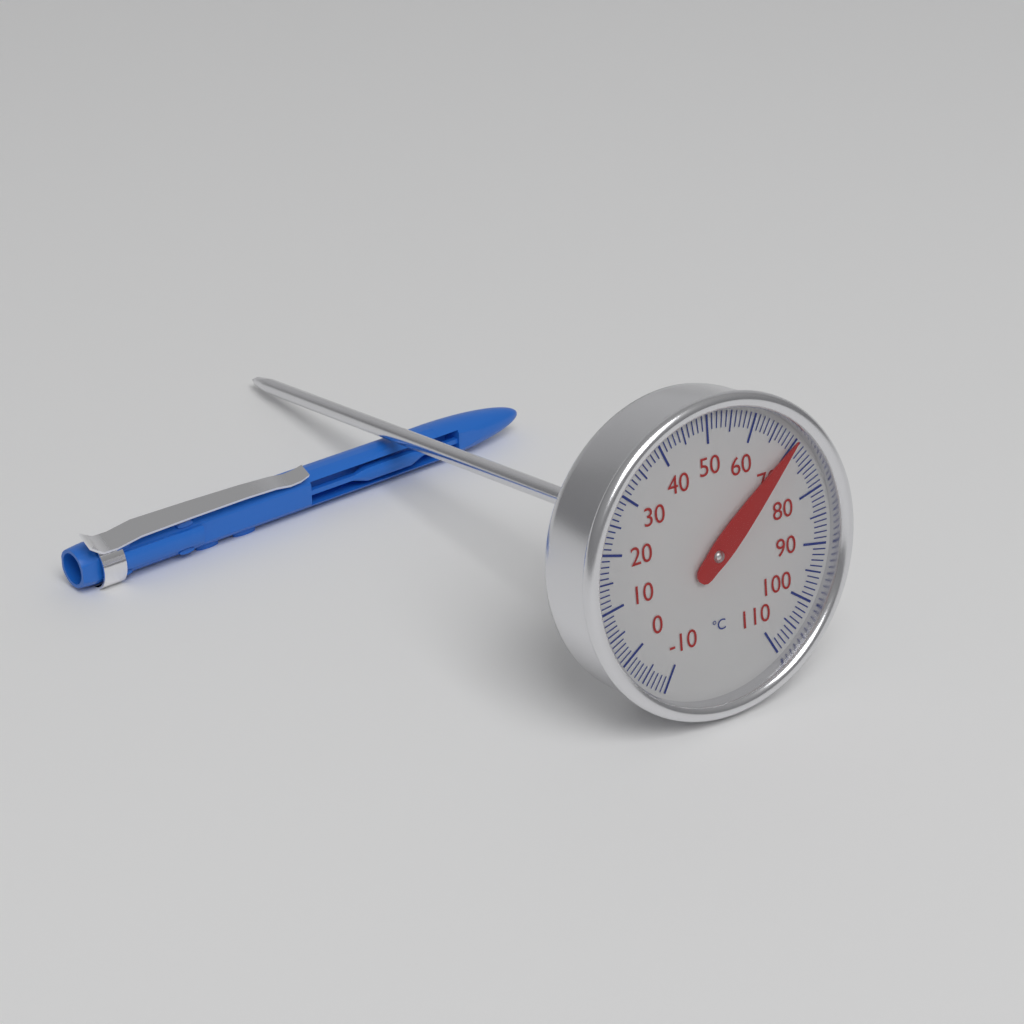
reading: 70 °C
